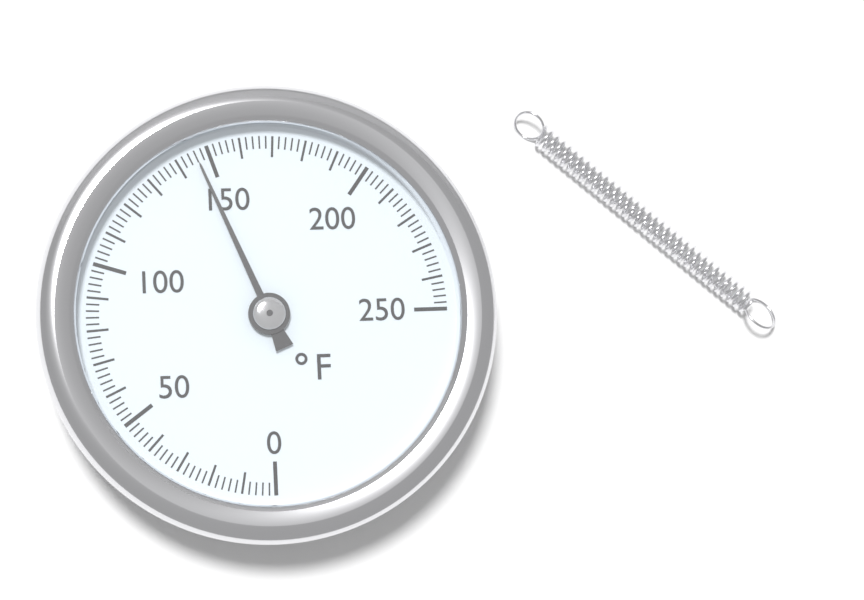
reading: 146 °F
